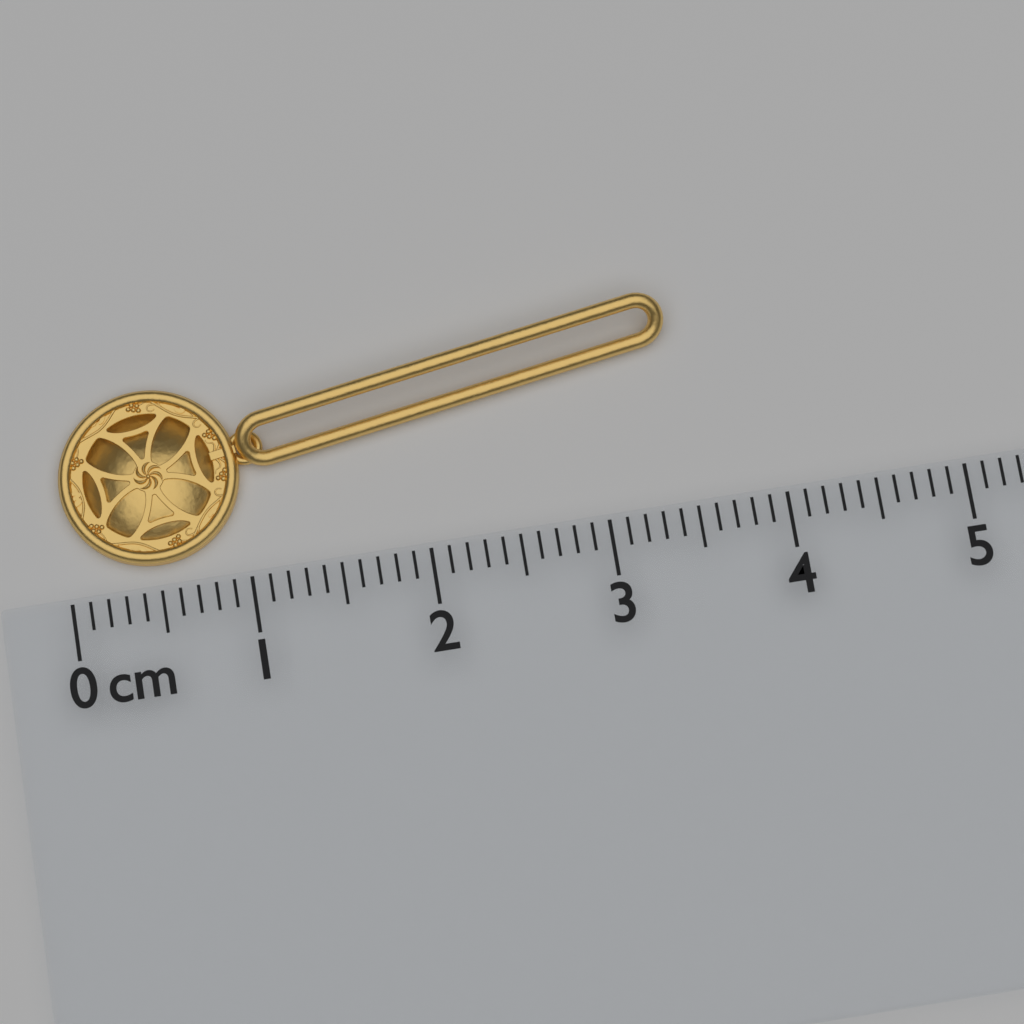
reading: 3.5 cm
